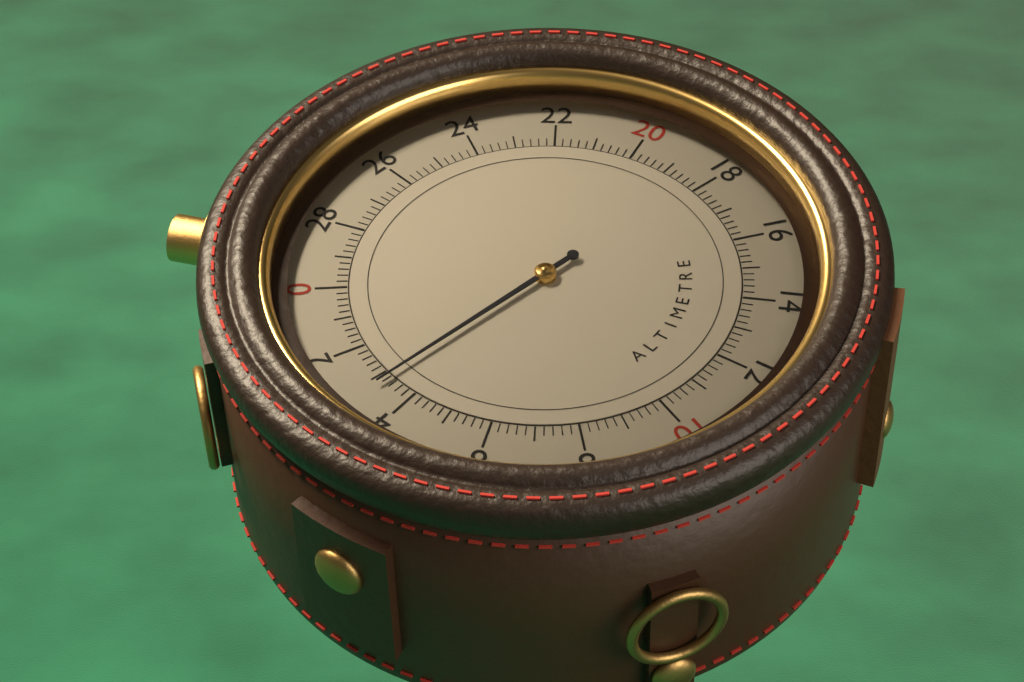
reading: 3.2 (no unit)
